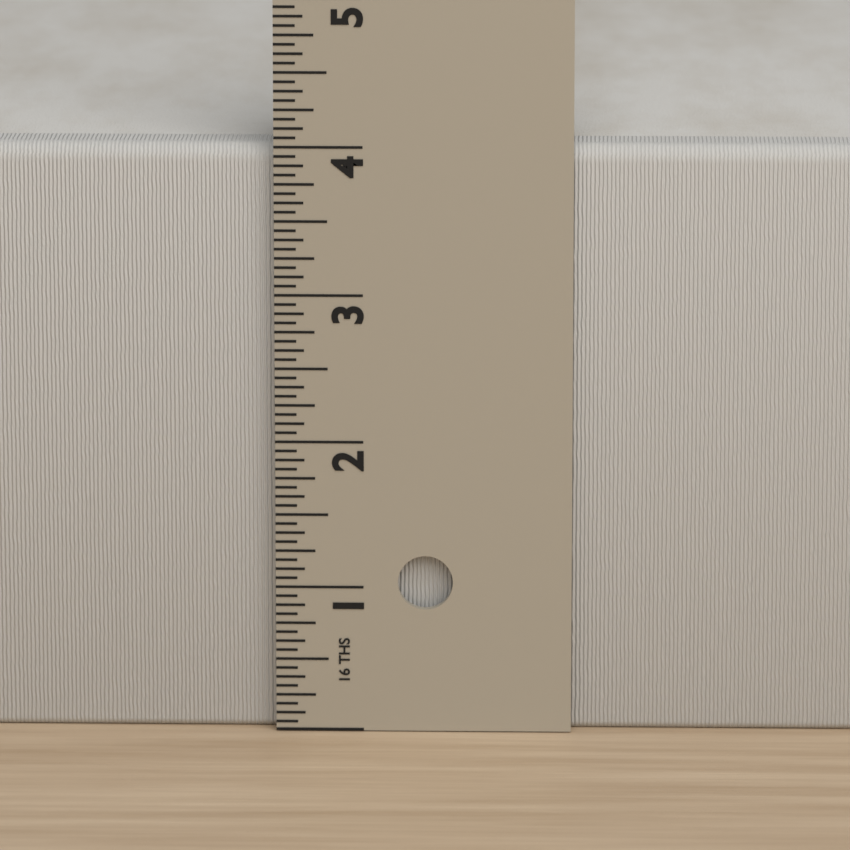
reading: 4.0000 in
